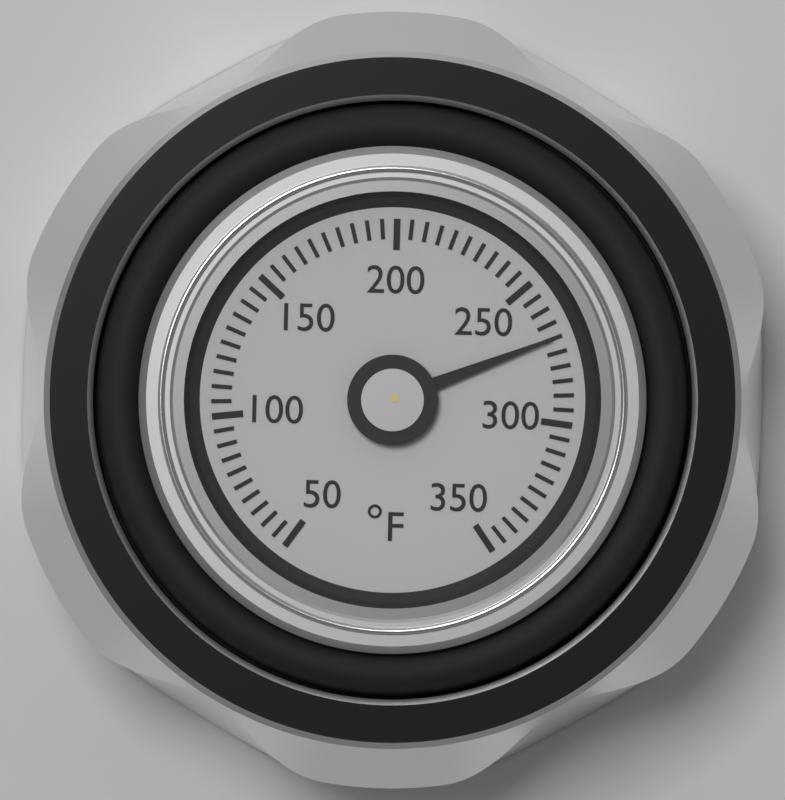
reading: 270 °F
